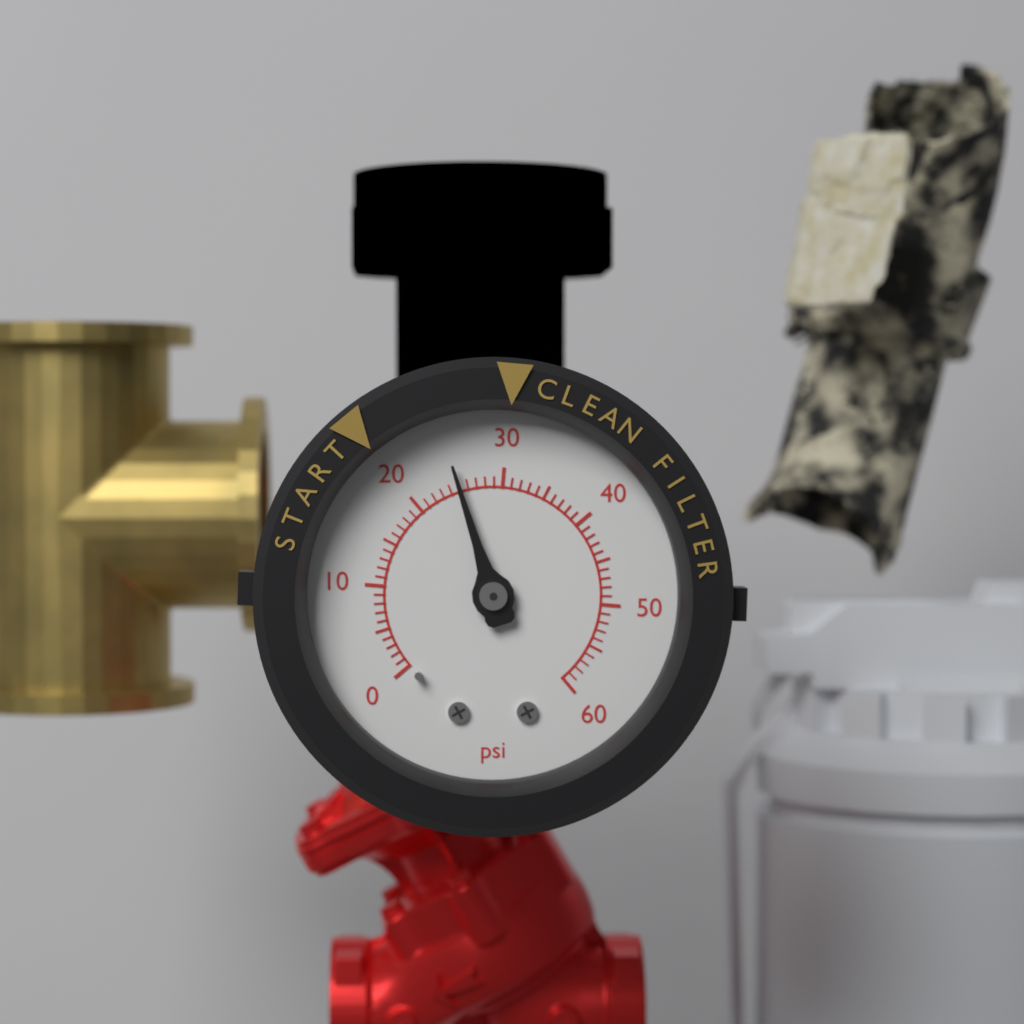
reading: 25 psi
